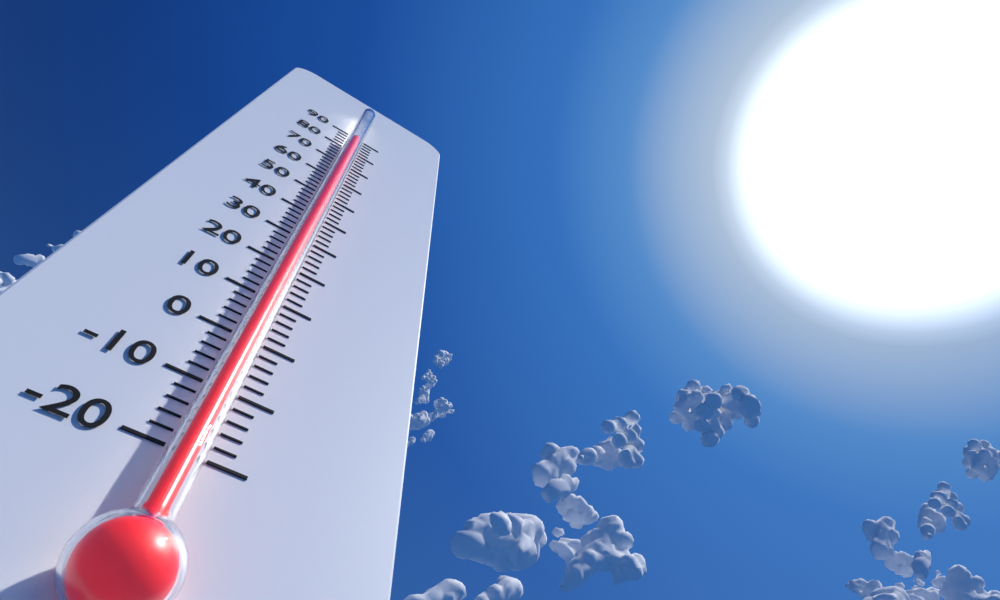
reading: 82 (no unit)
